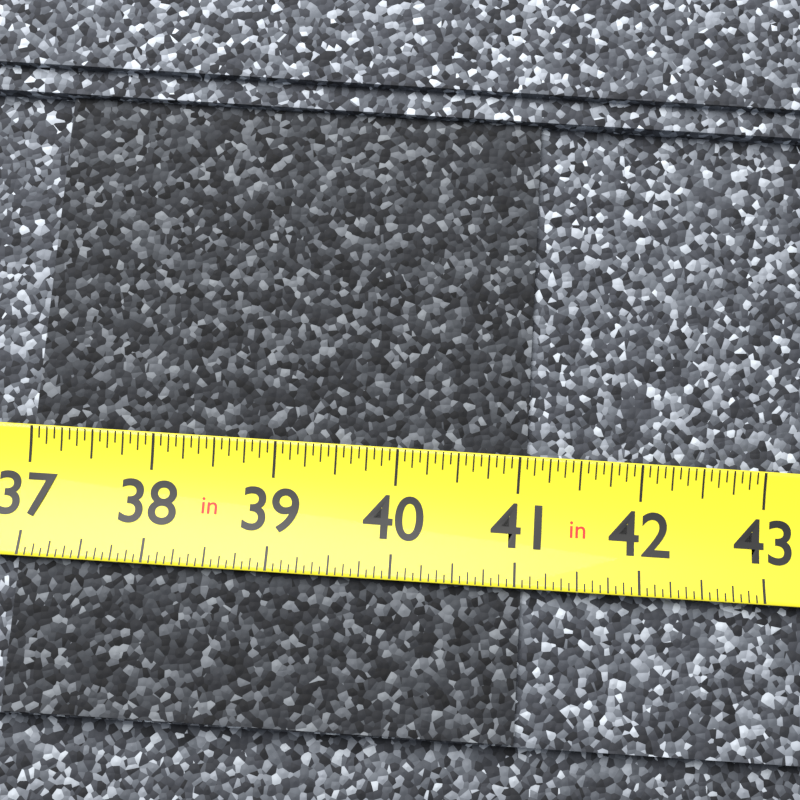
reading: 41.0625 in
